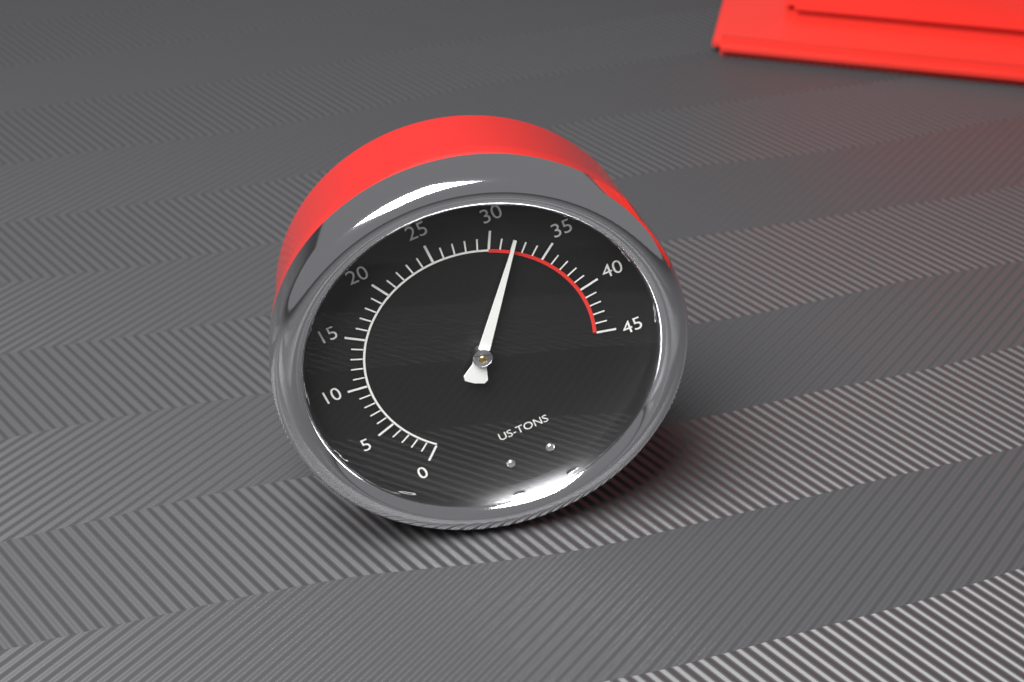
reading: 32 US tons
